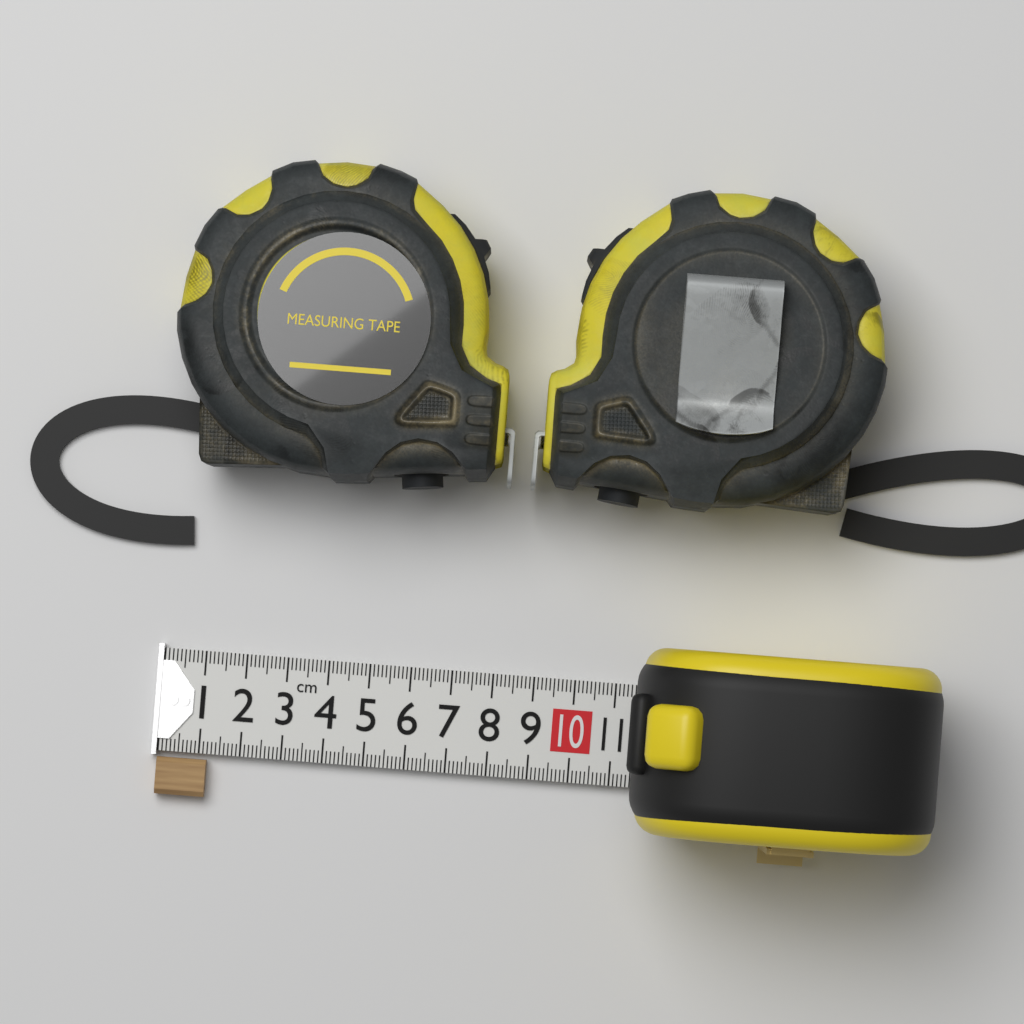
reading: 1.2 cm
